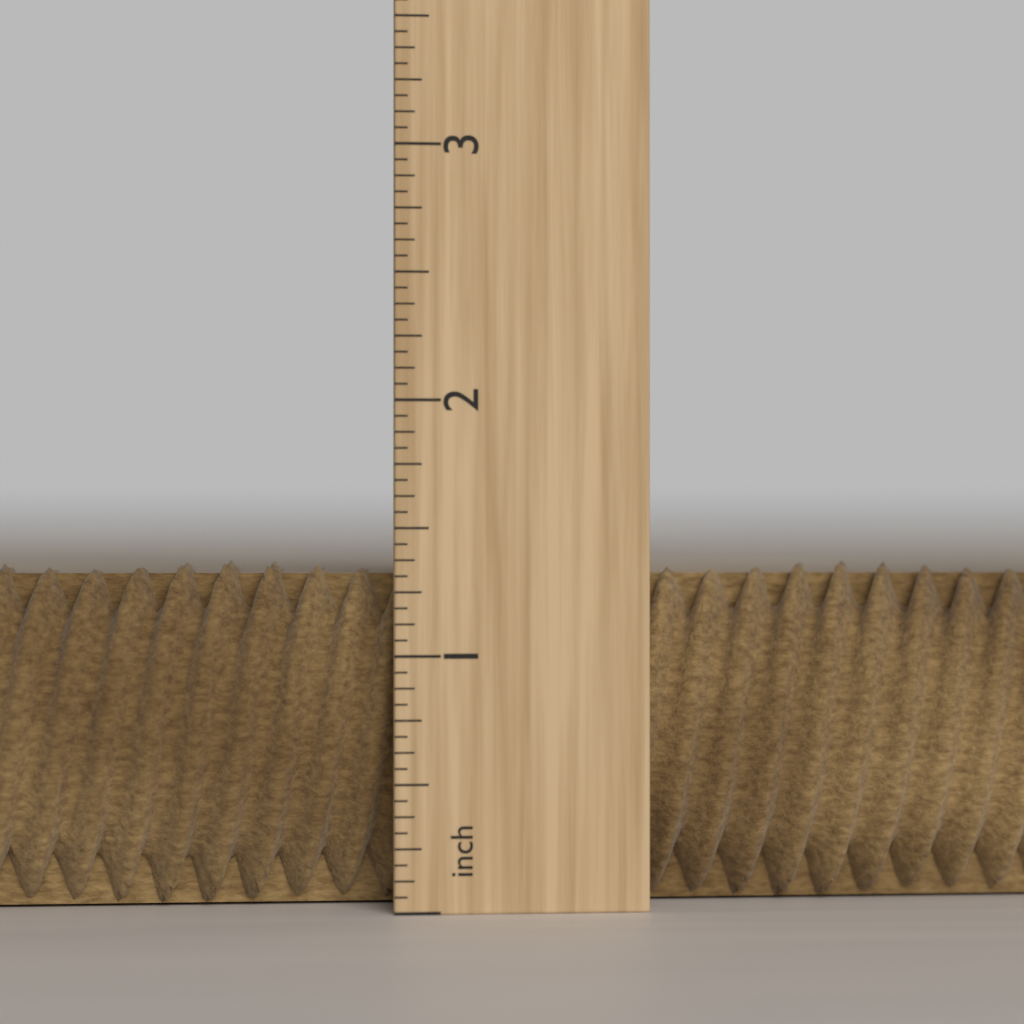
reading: 1.3750 inch
